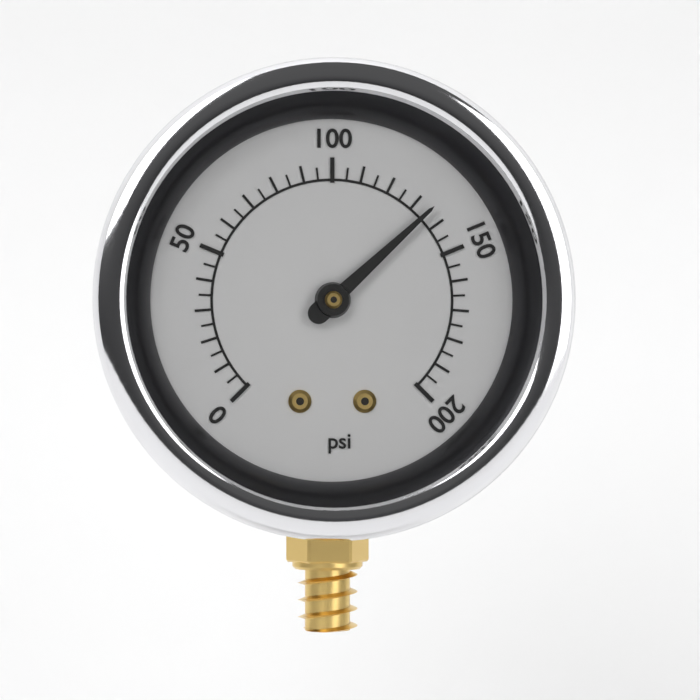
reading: 135 psi
